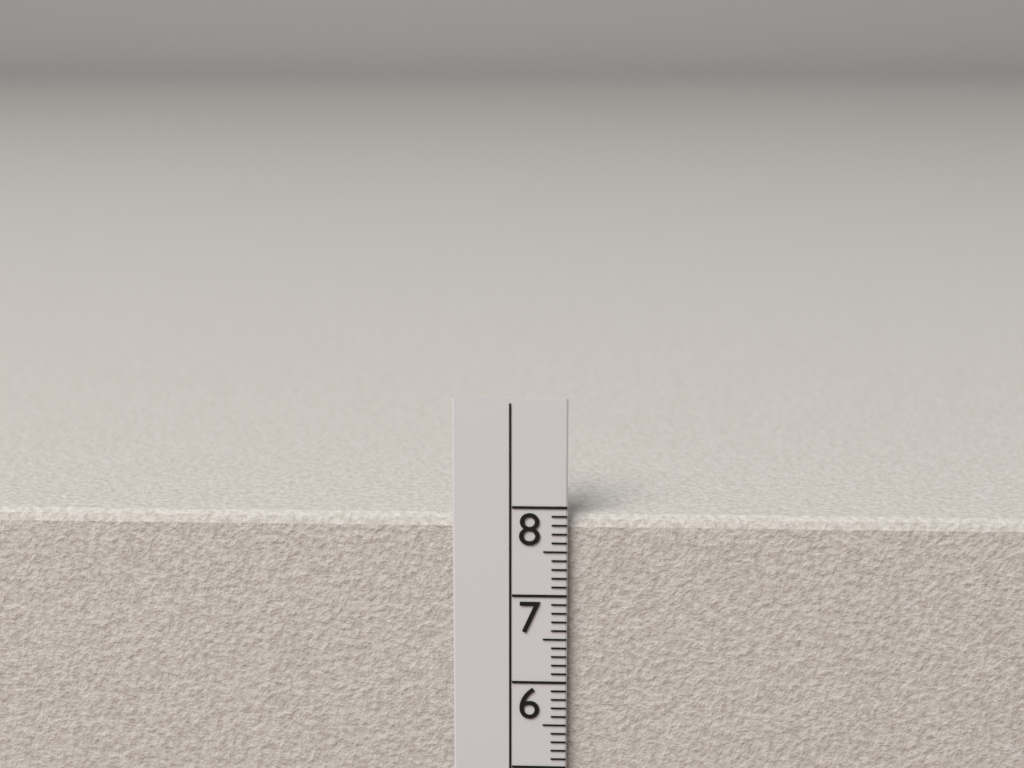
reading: 7.9 cm
